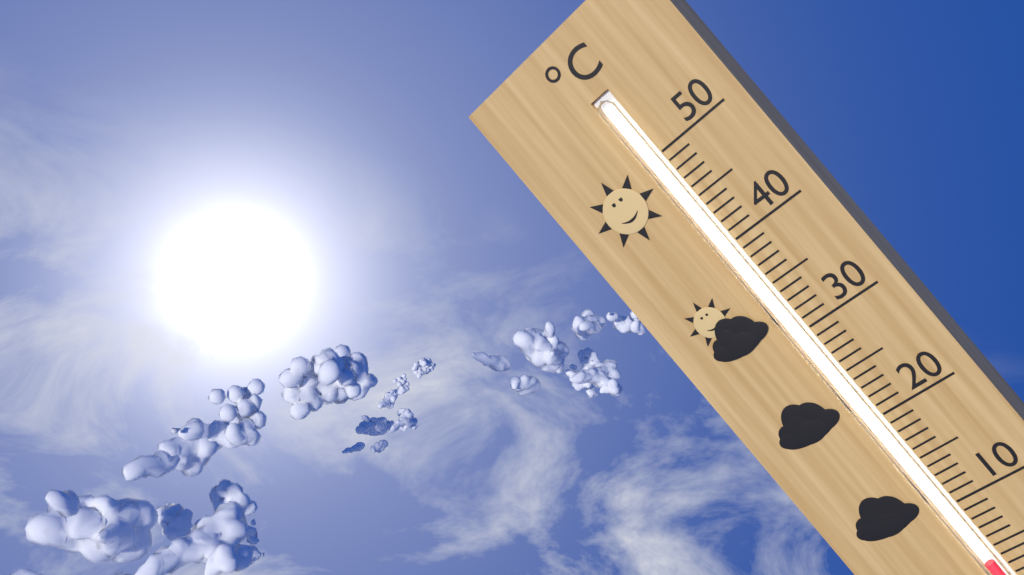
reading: 4 °C
